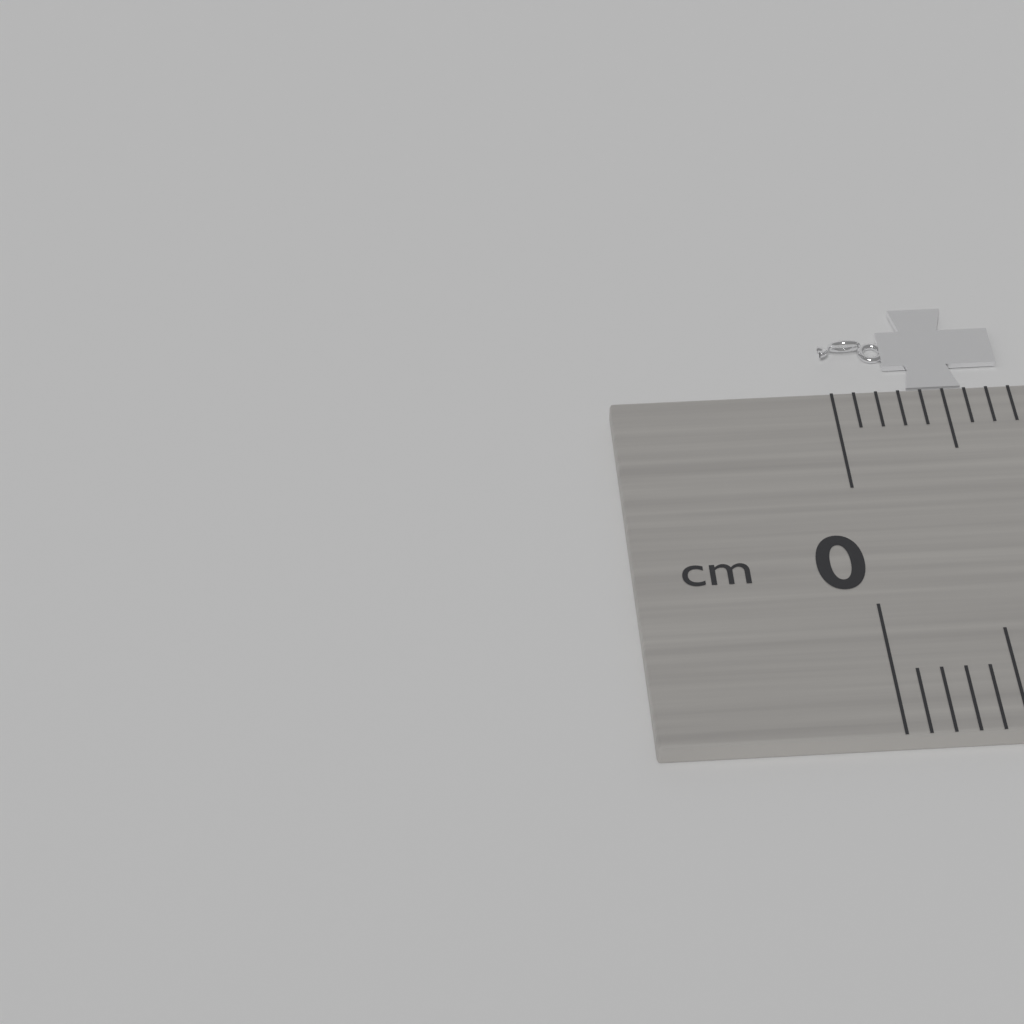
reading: 0.8 cm
